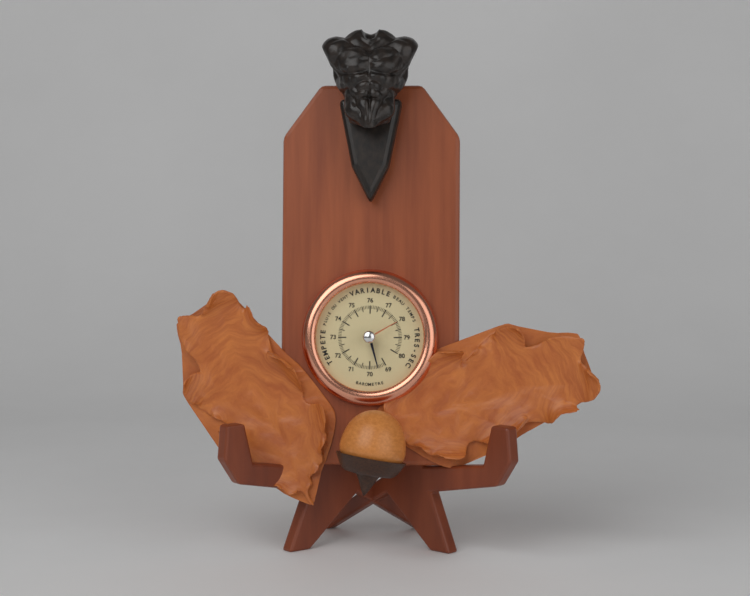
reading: 69.5 (no unit)
